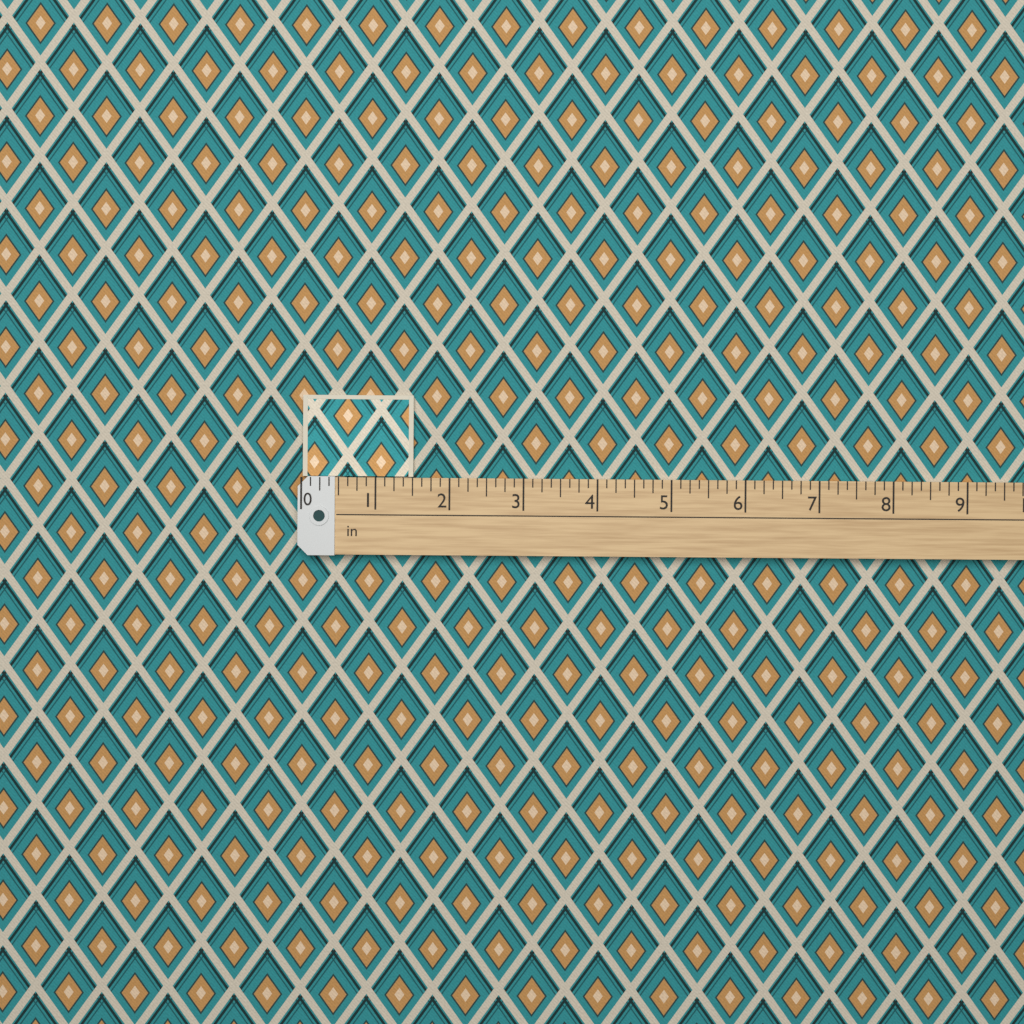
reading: 1.500 in
